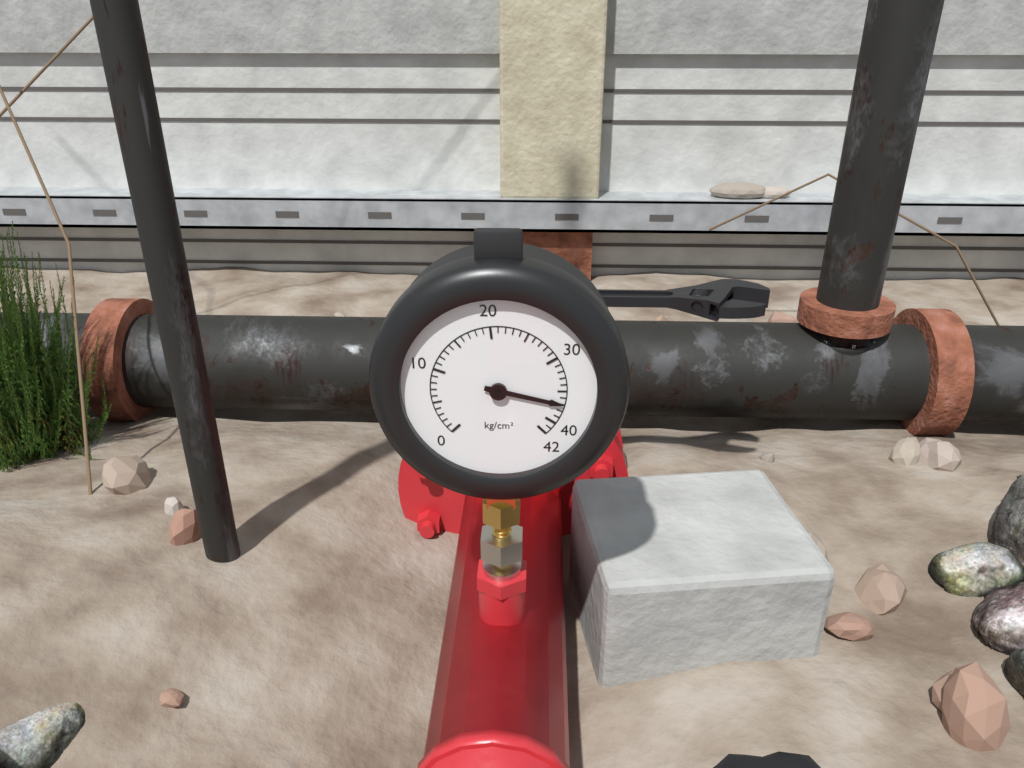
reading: 37 kg/cm²
